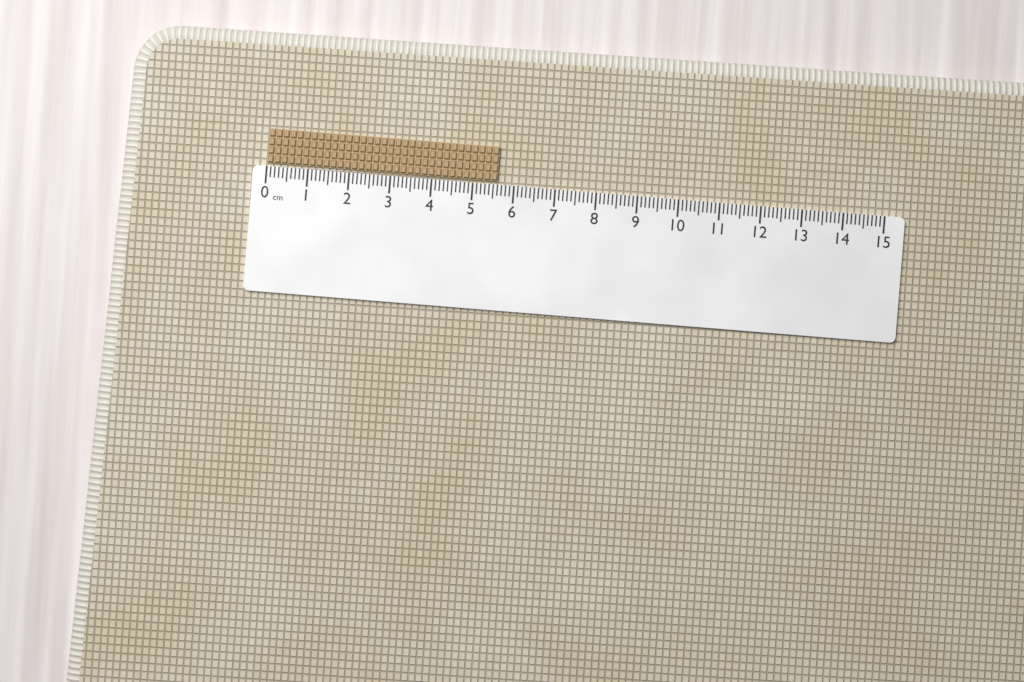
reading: 5.6 cm
